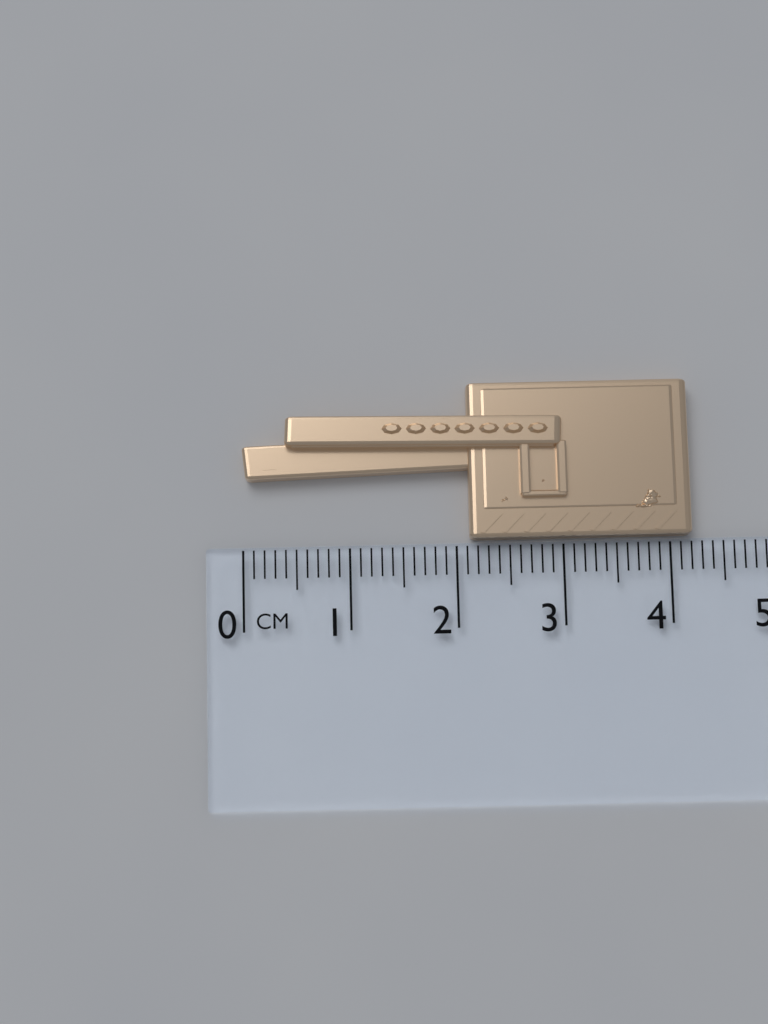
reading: 4.2 cm
